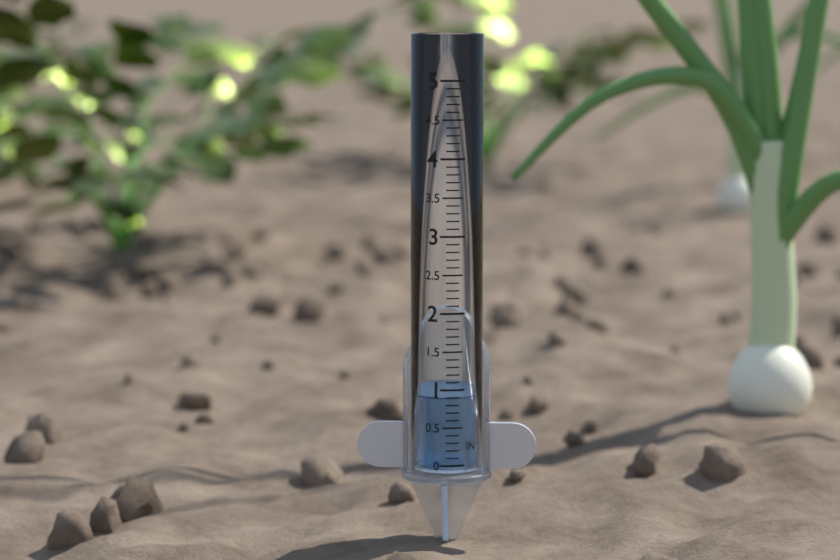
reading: 0.9 in
